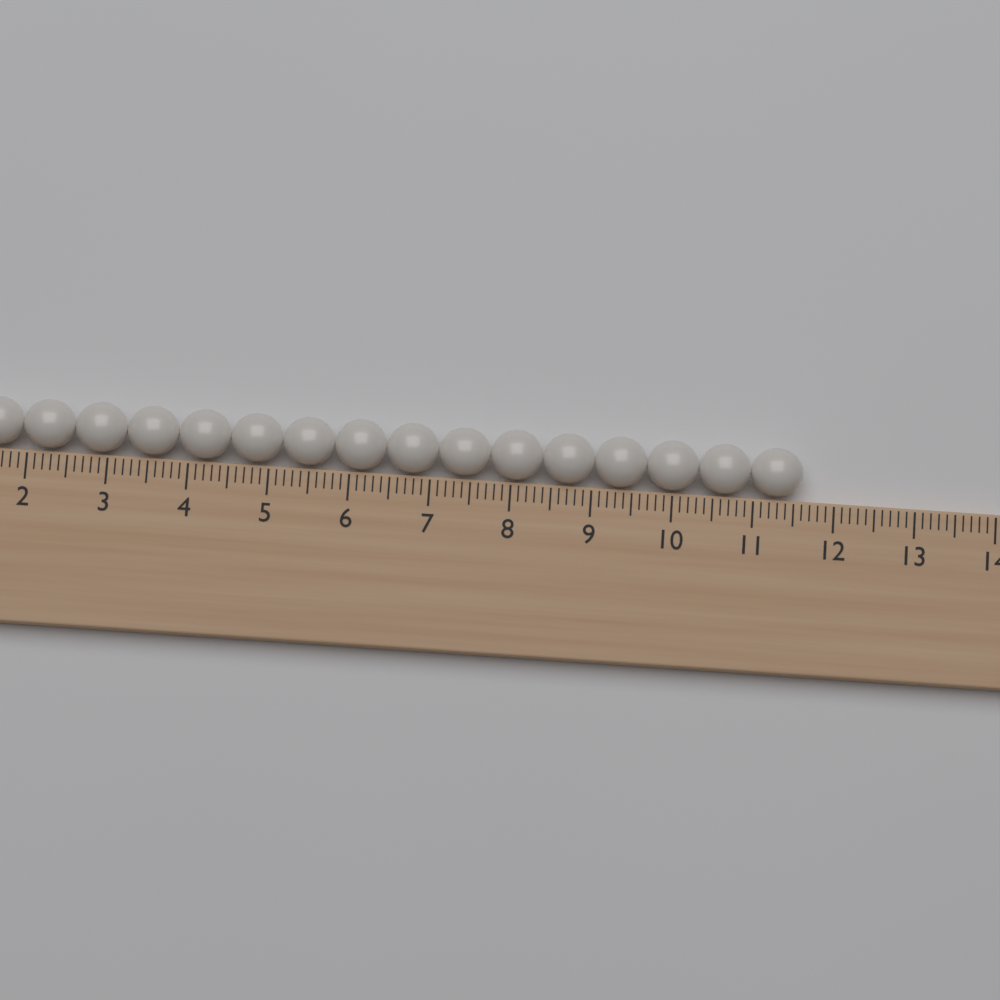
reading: 11.6 (no unit)
